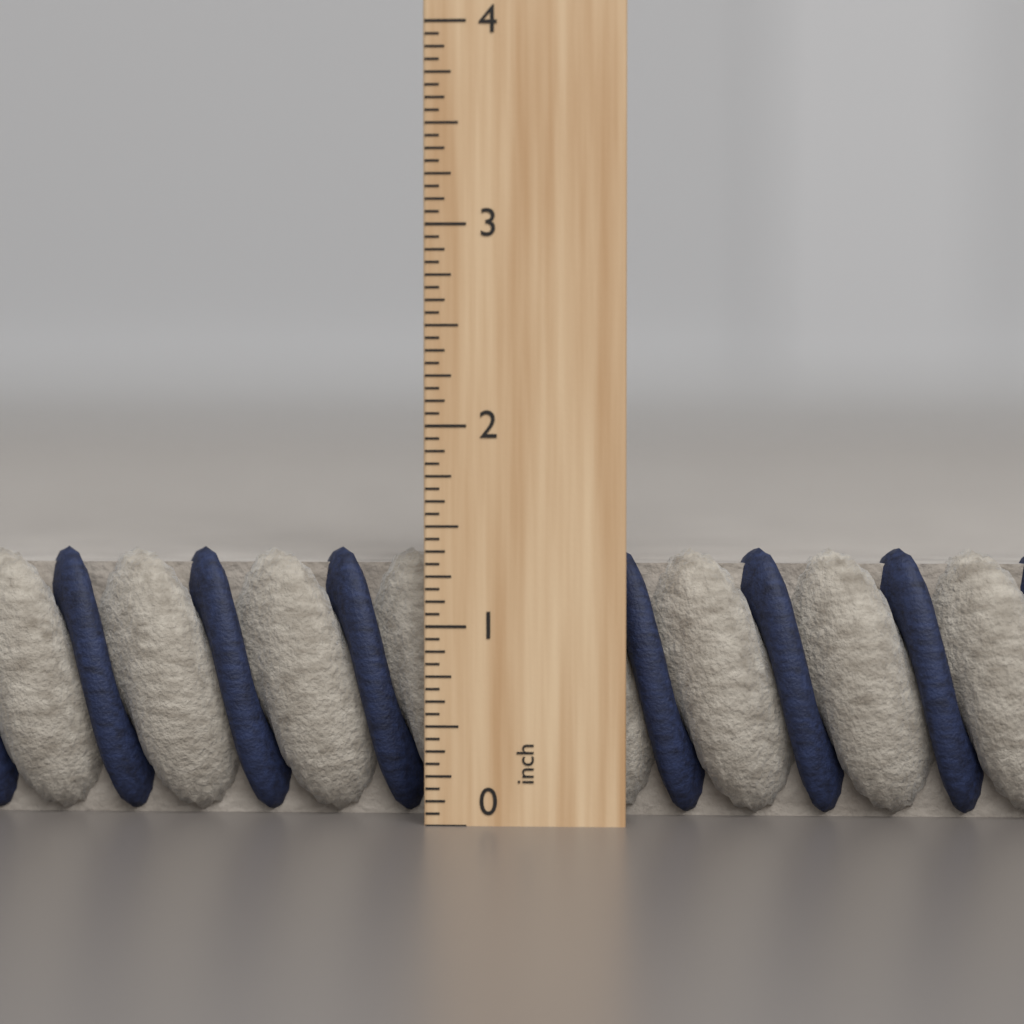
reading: 1.3750 inch
